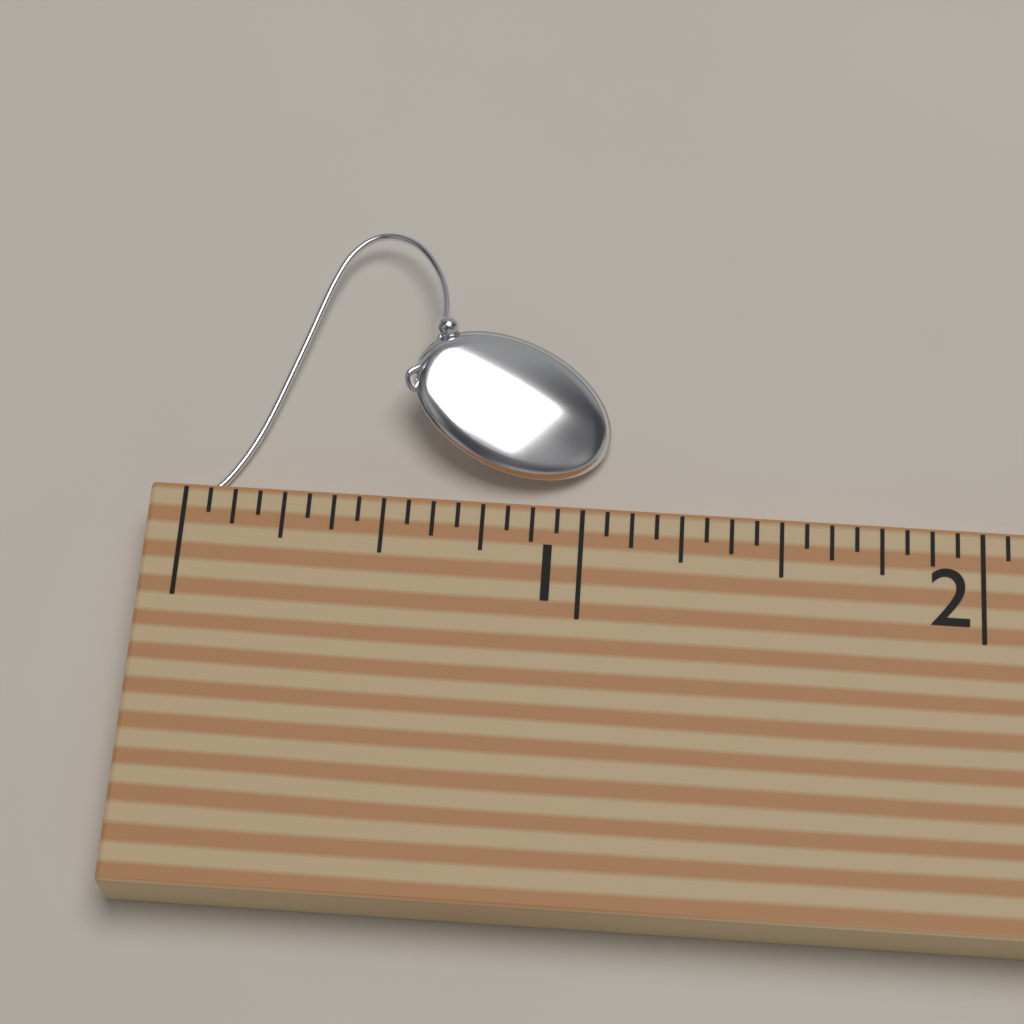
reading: 1.0625 (no unit)
